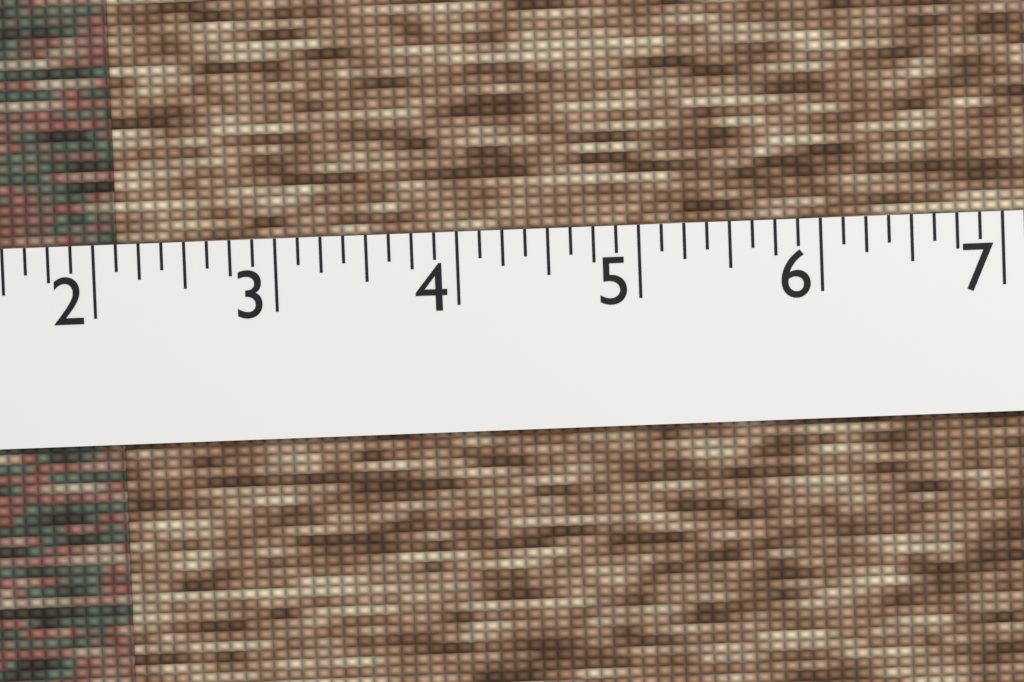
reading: 2.125 (no unit)
